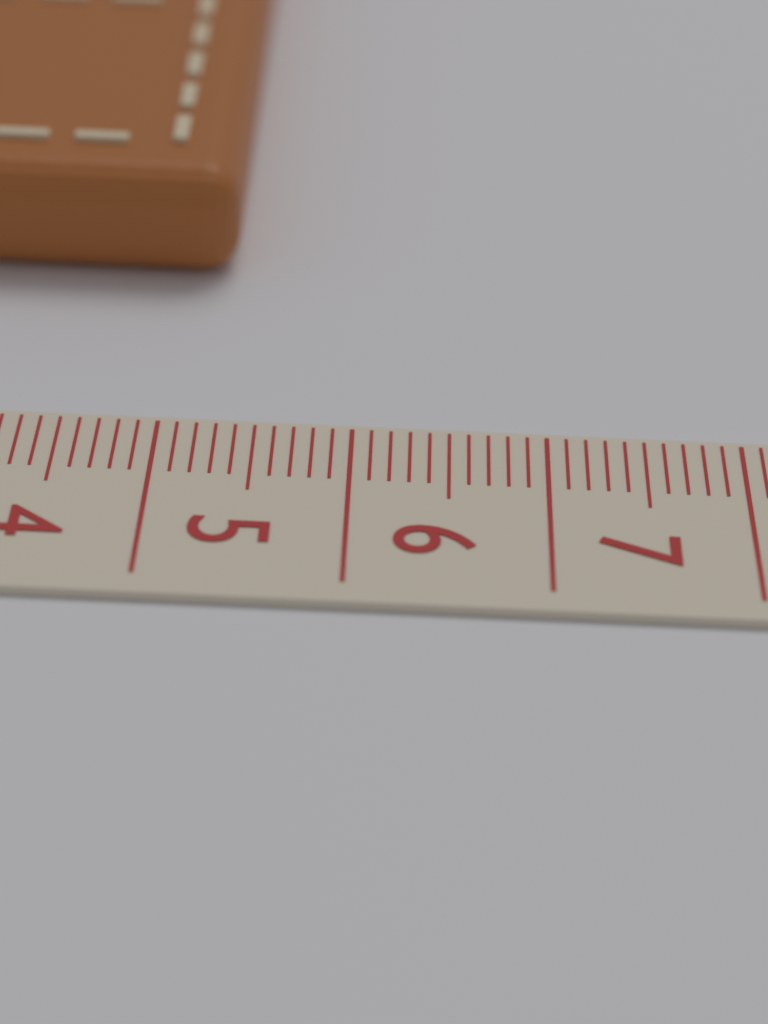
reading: 5.3 cm
